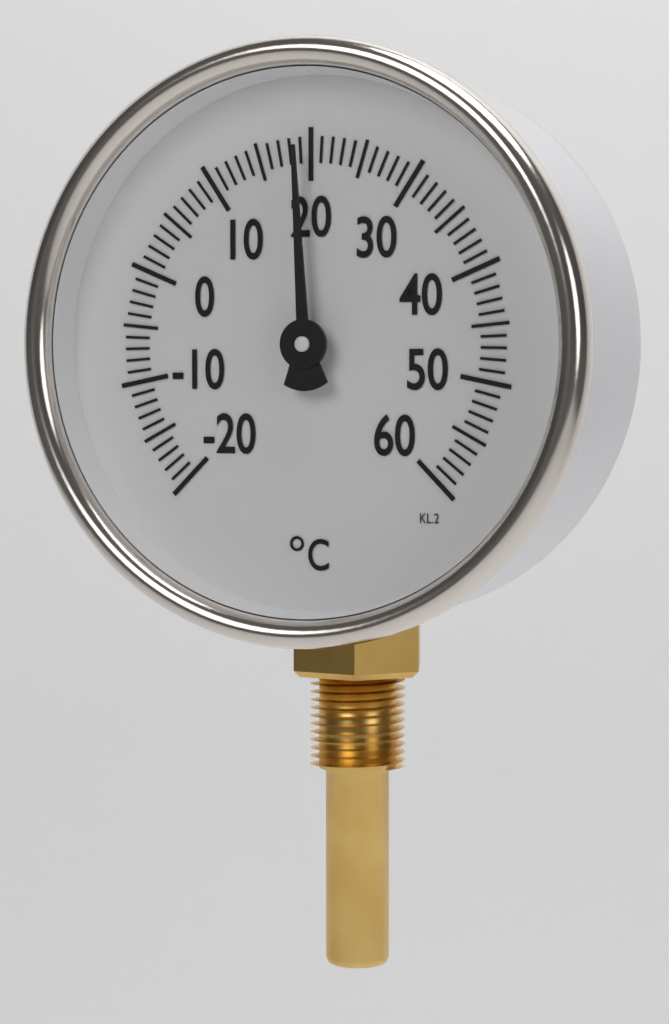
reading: 19 °C
